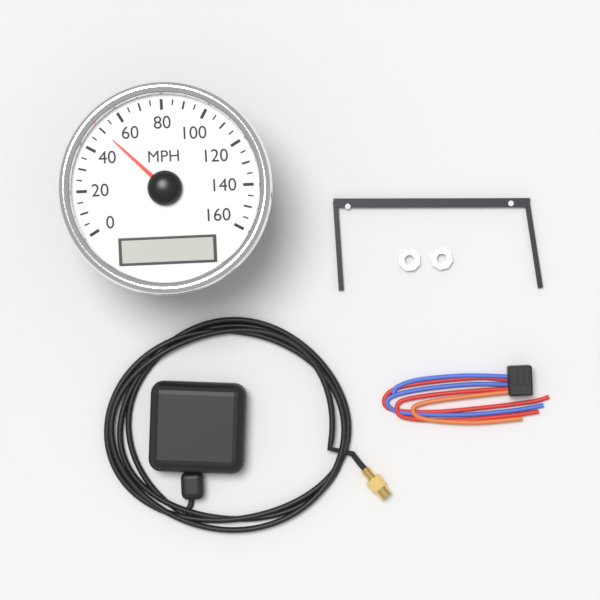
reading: 50 MPH
